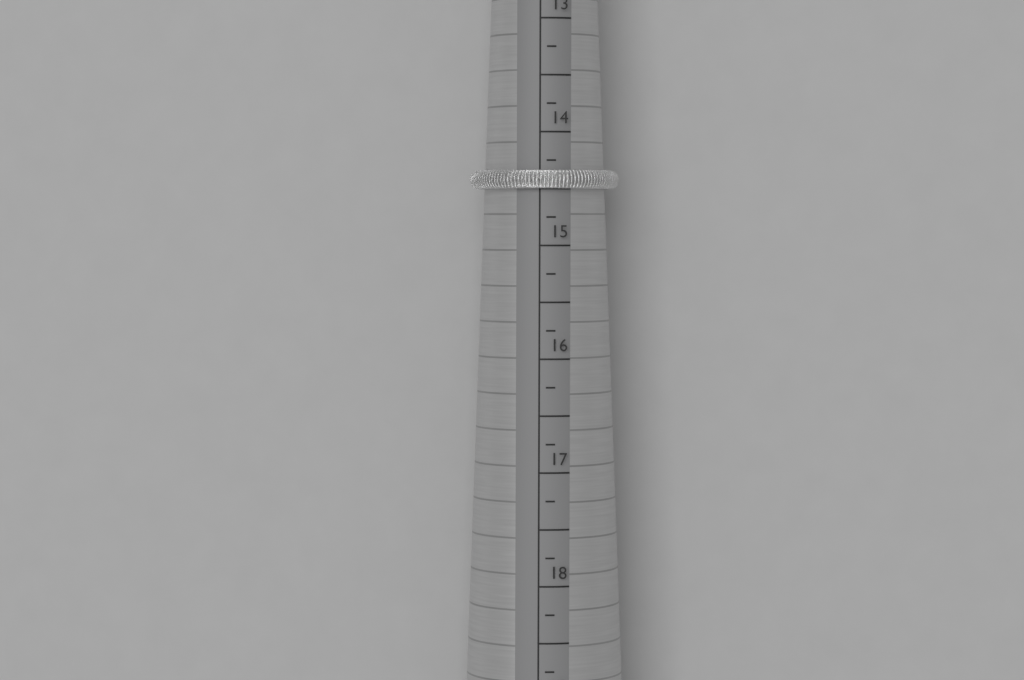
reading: 14.50 mm
